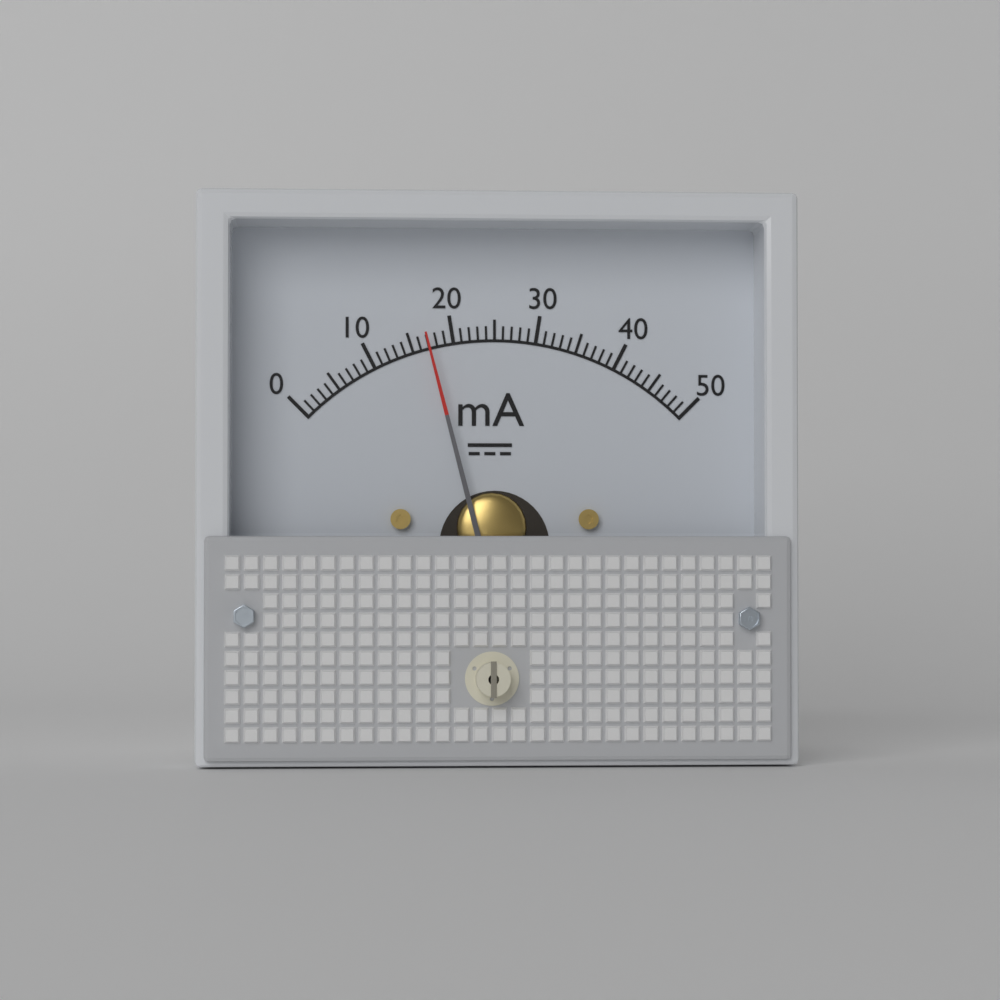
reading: 17 mA
